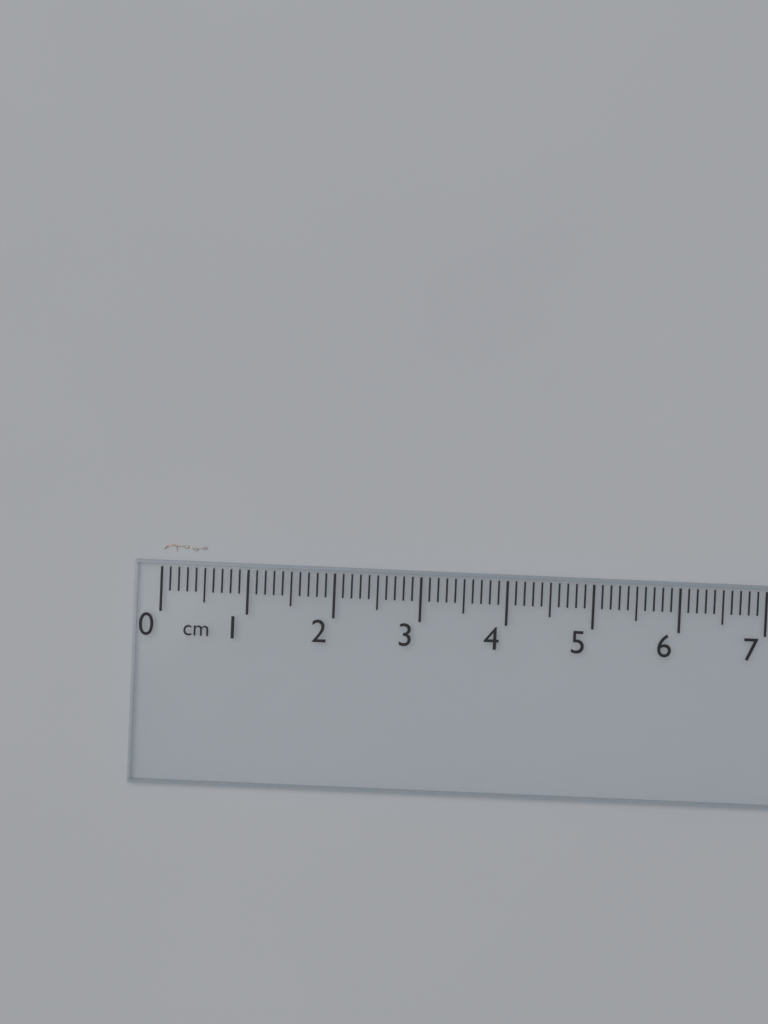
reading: 0.5 cm
